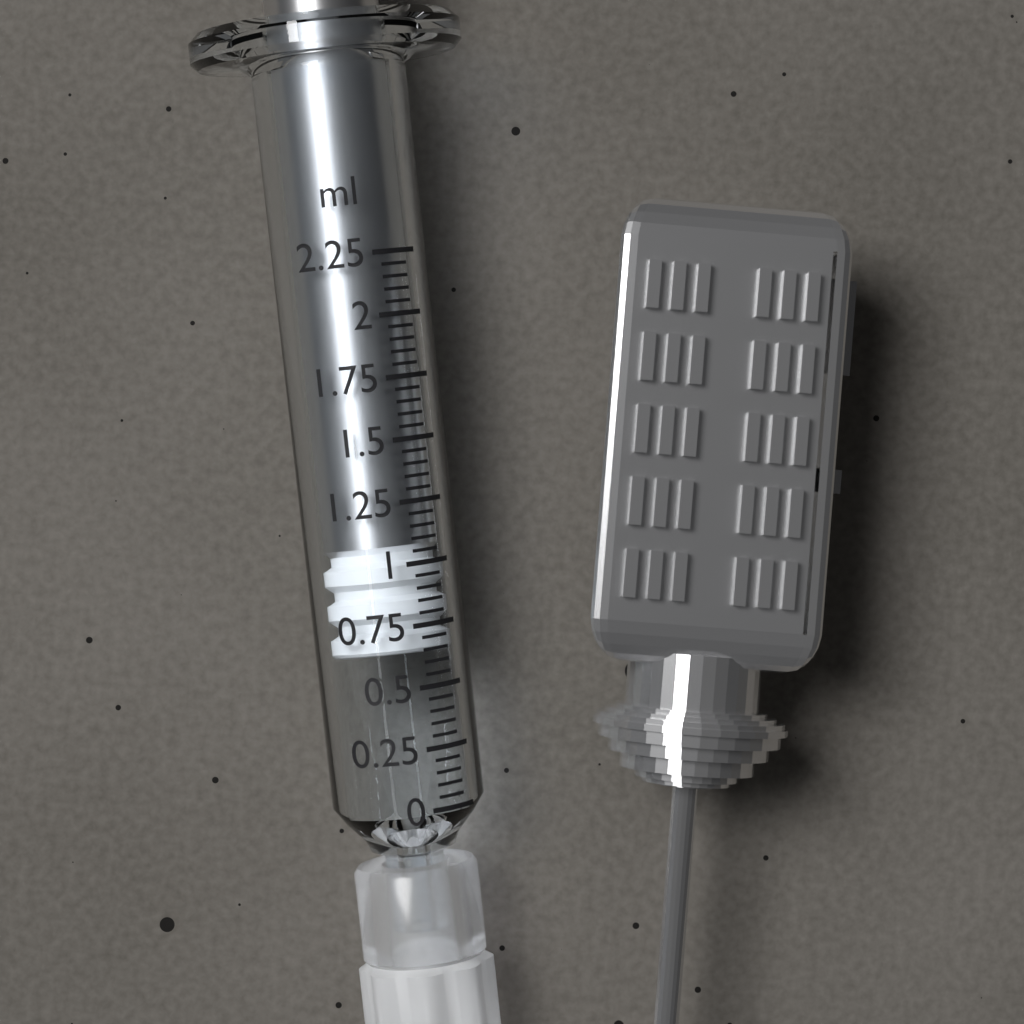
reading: 0.65 ml
